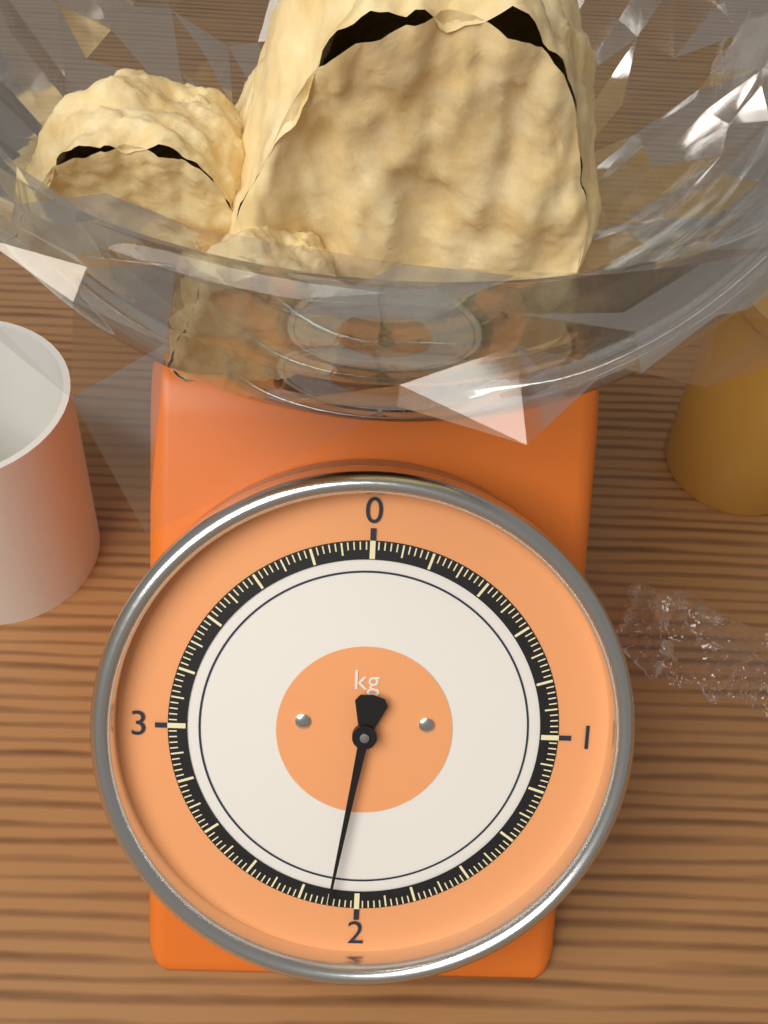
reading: 2.10 kg
